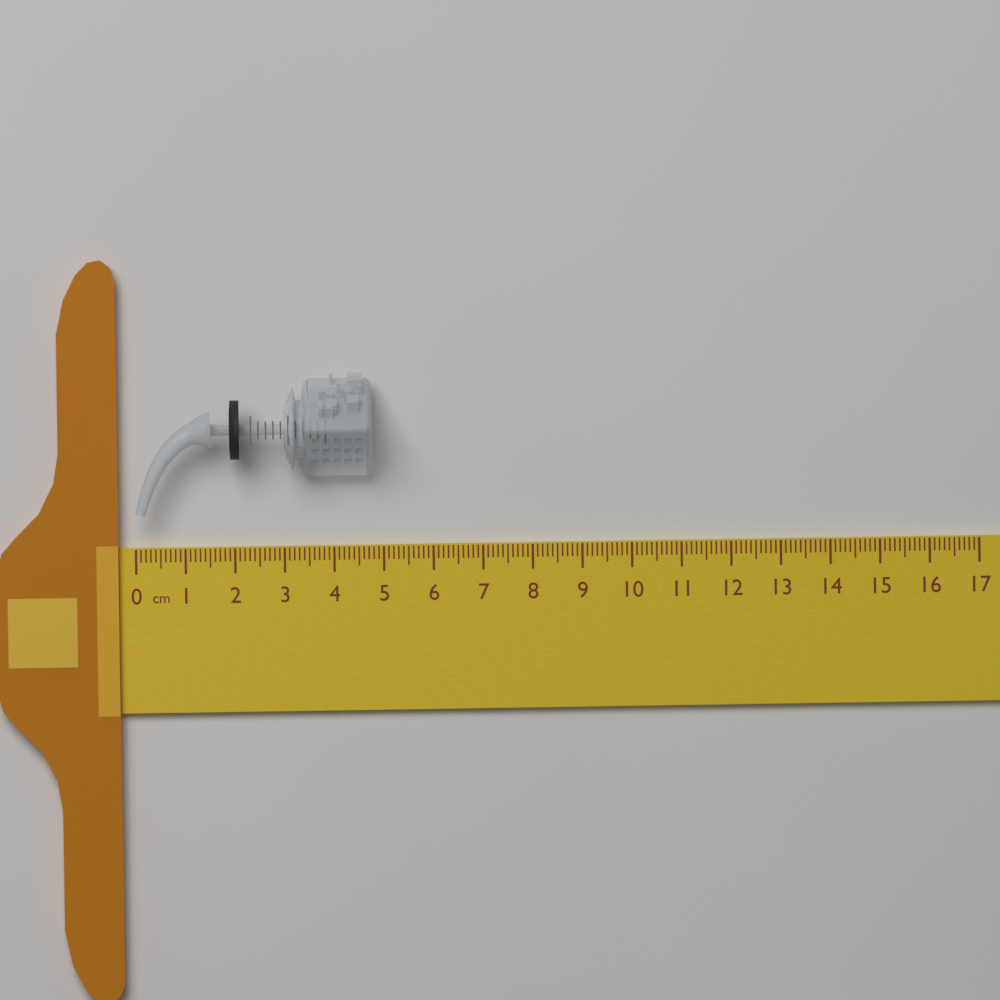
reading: 4.8 cm
